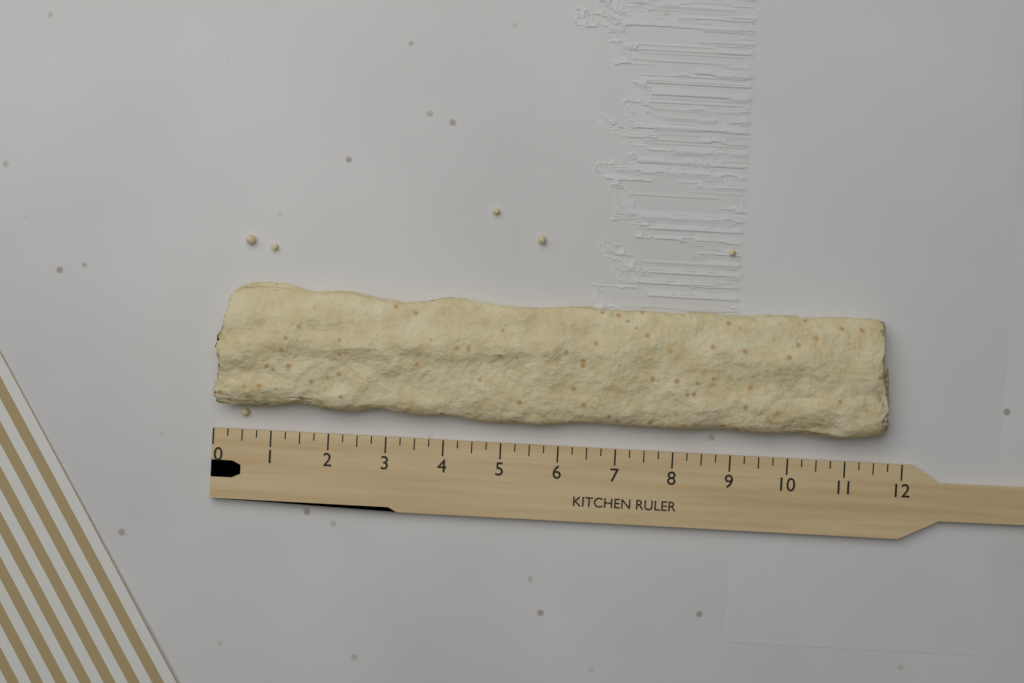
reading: 11.75 (no unit)
